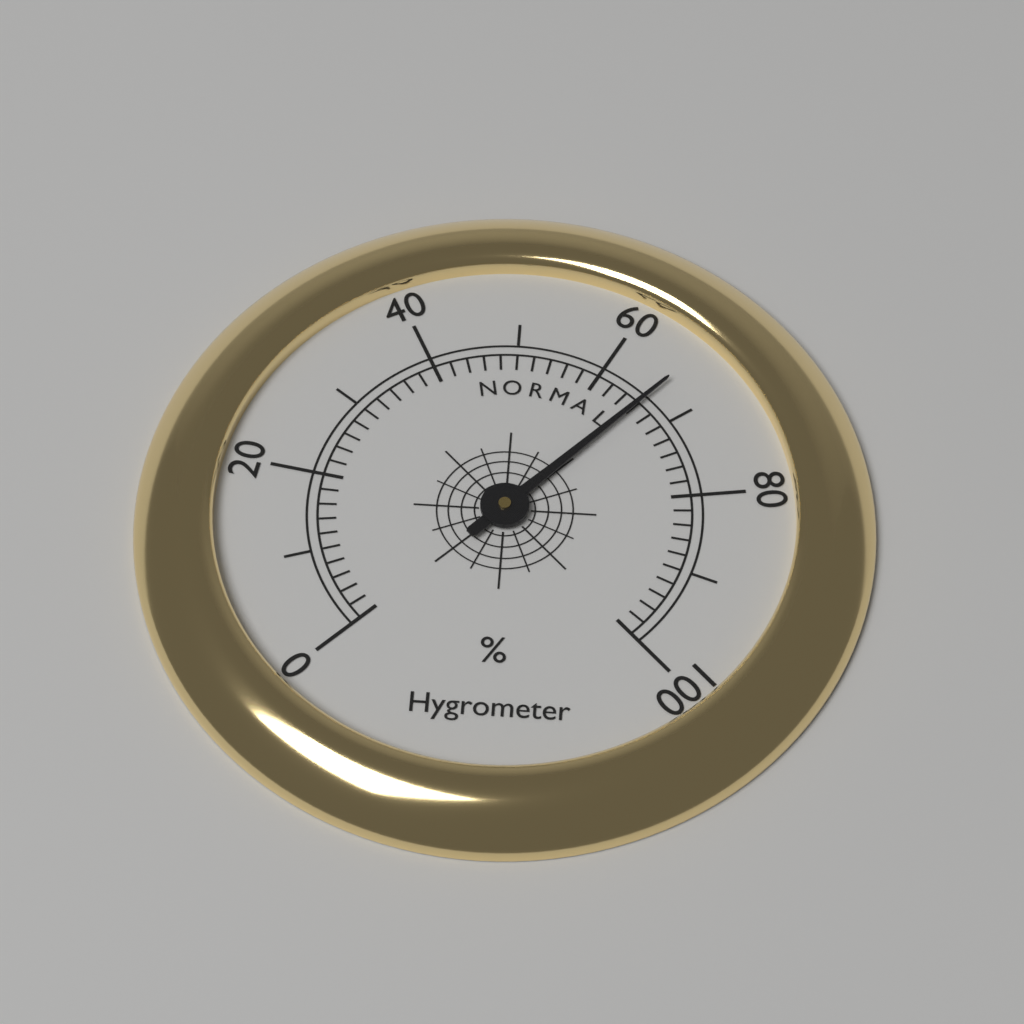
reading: 66 %
